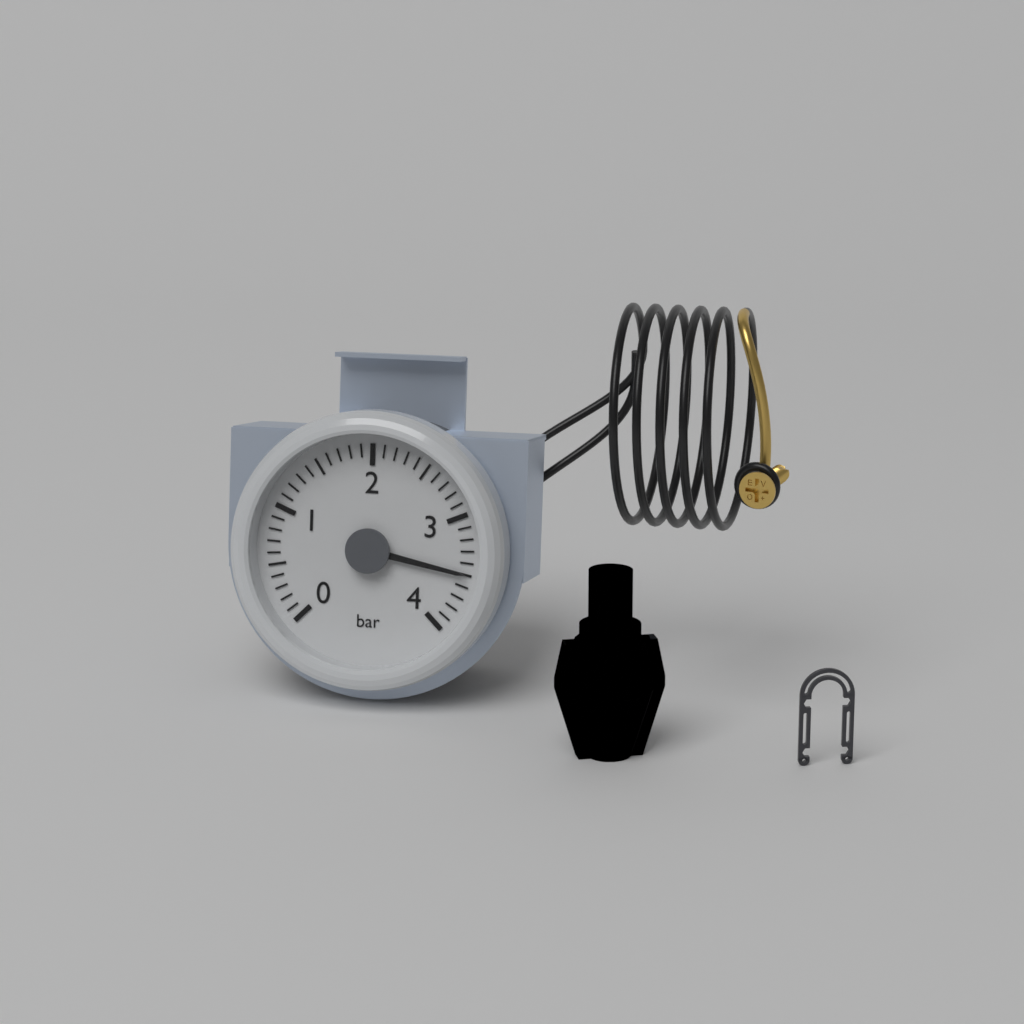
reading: 3.5 bar
